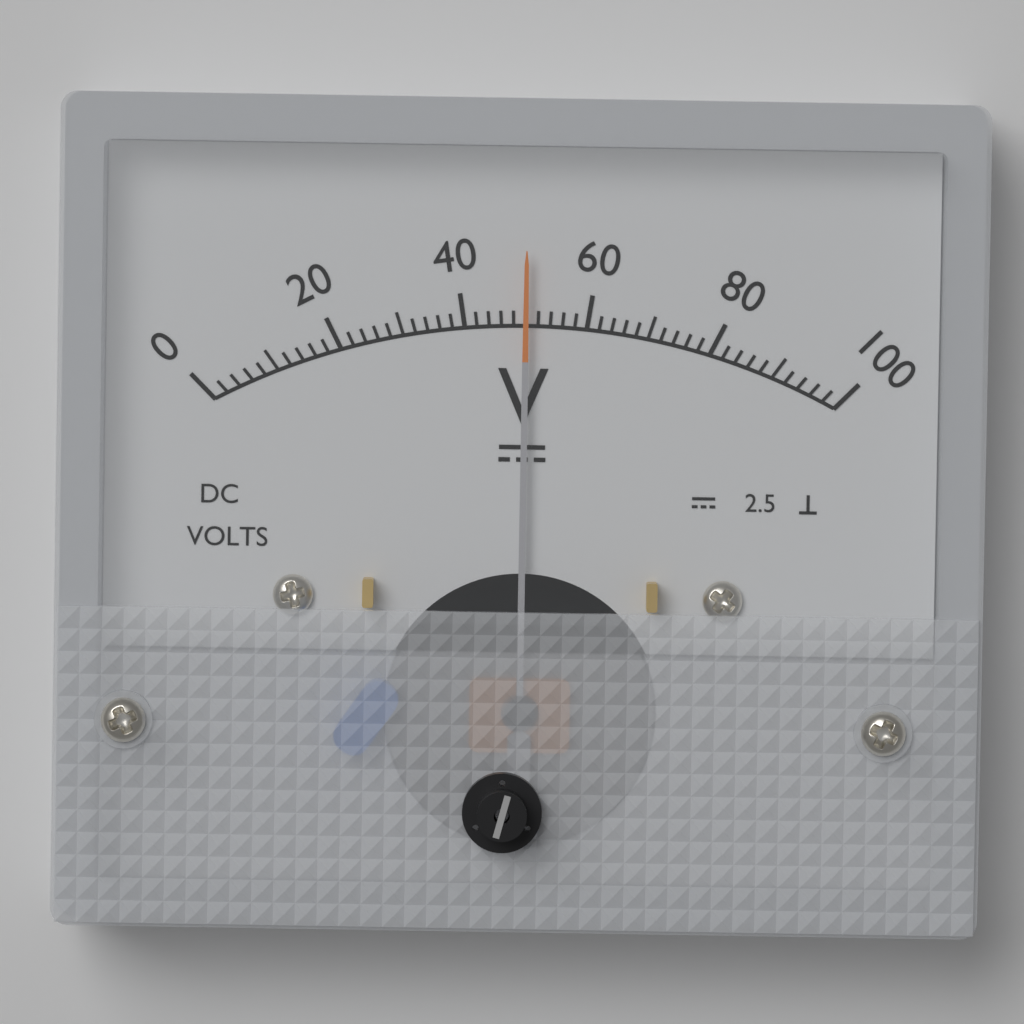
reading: 50 V
